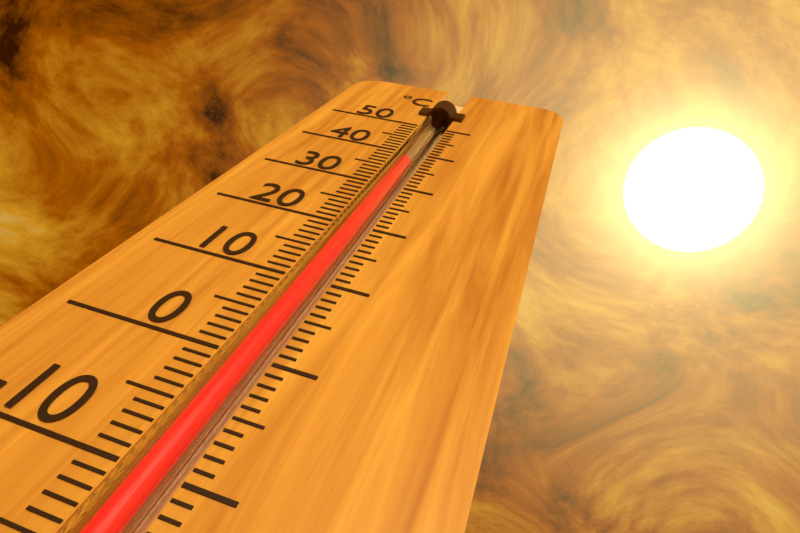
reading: 37 °C
